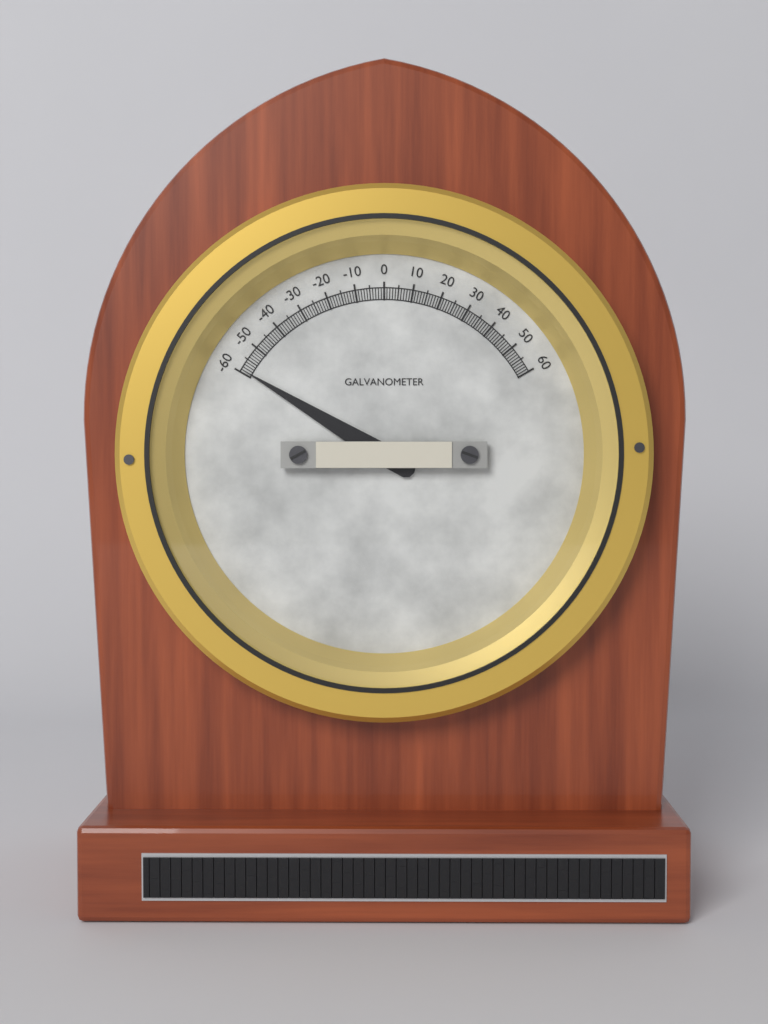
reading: -59 (no unit)
